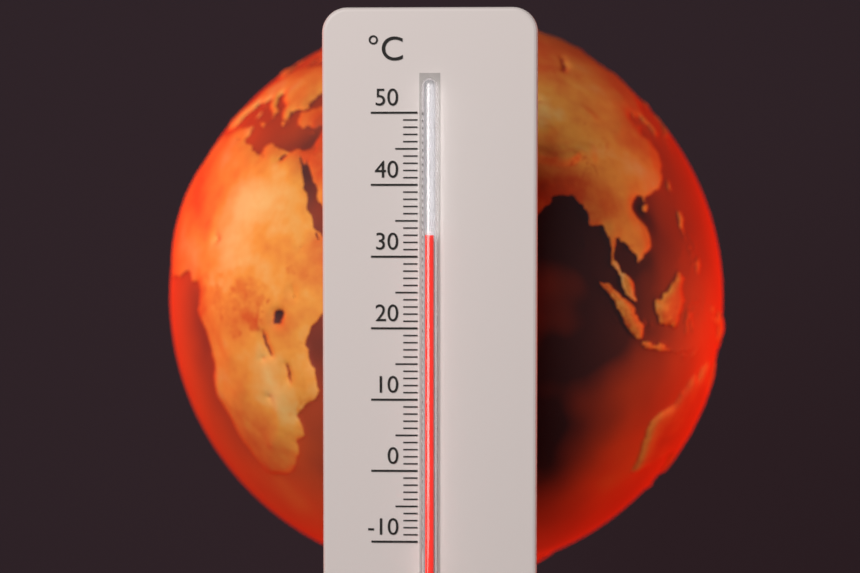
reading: 33 °C
